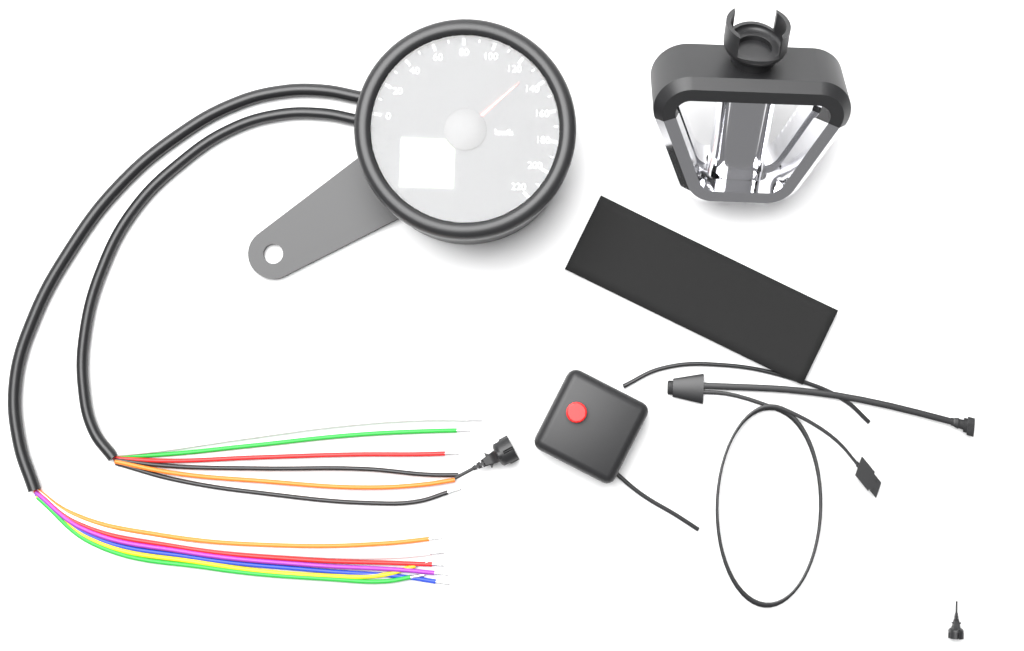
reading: 130 km/h
